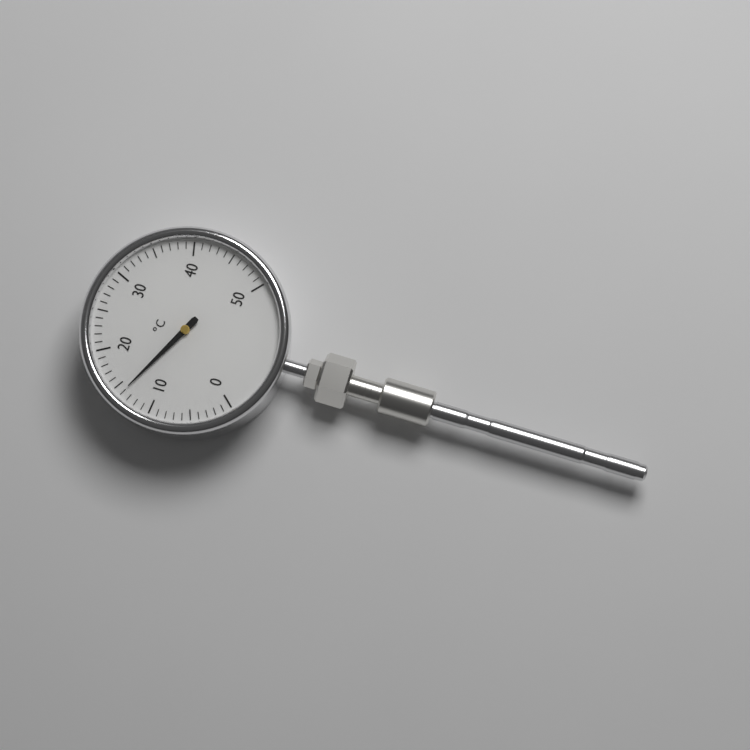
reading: 14 °C
